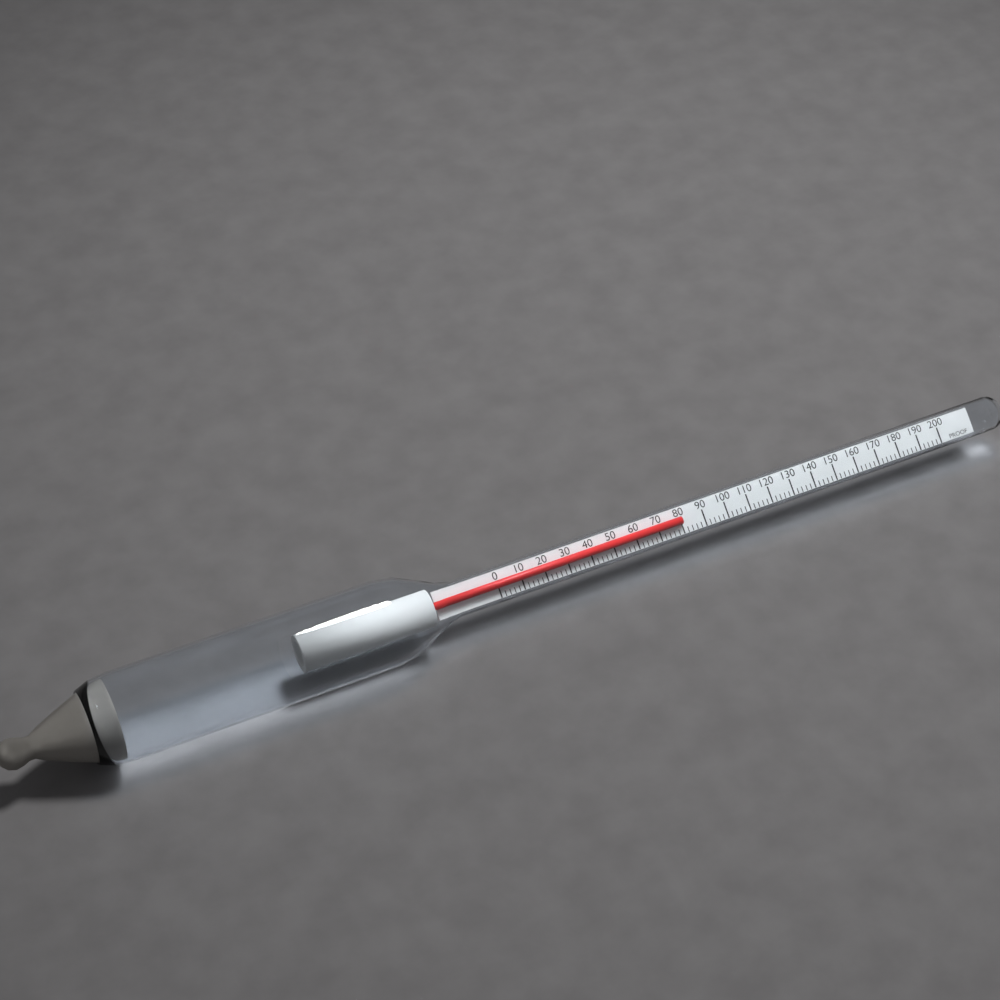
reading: 80 proof
